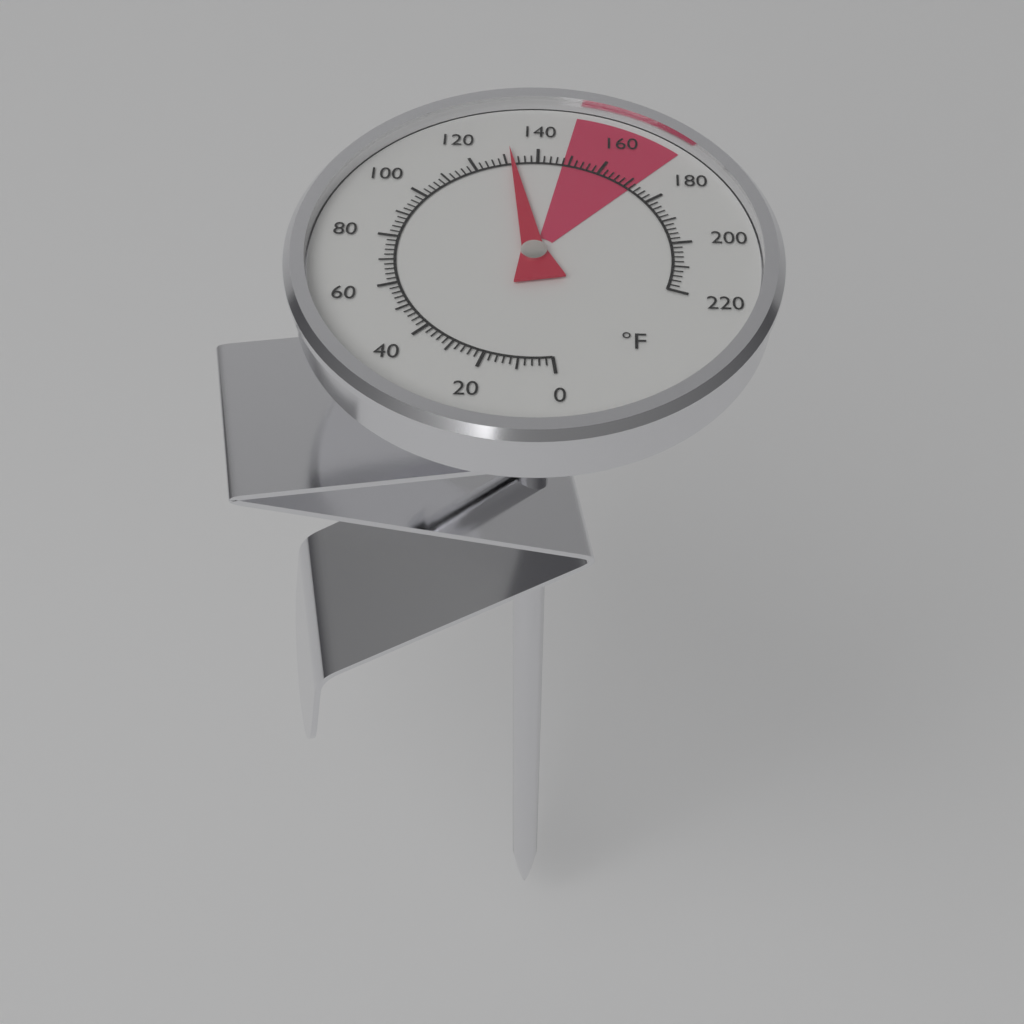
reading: 132 °F
